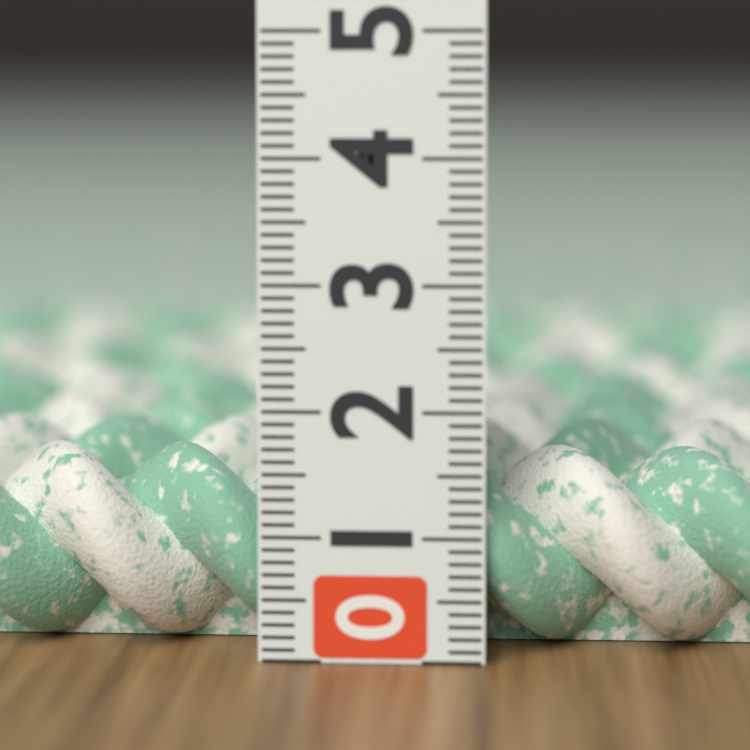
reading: 1.6 (no unit)
